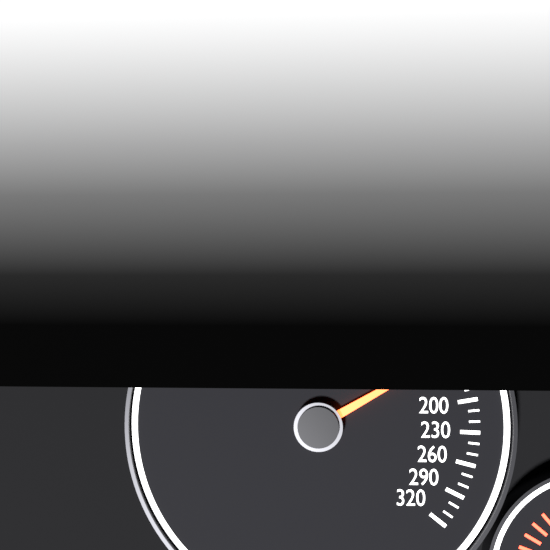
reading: 150 km/h
